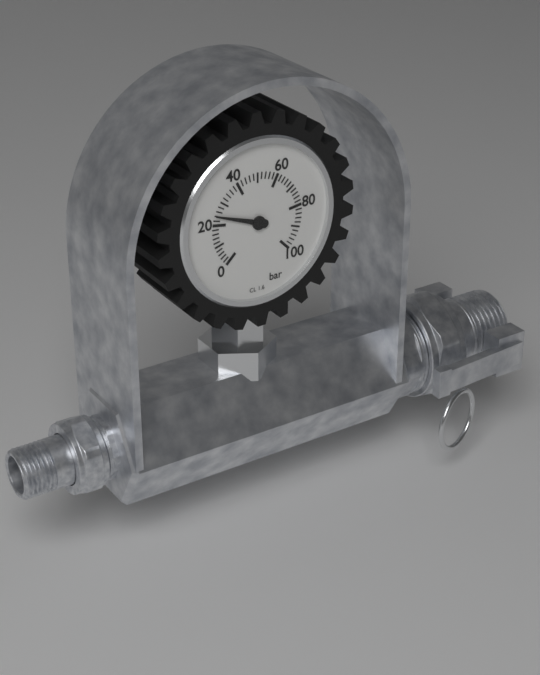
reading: 24 bar
